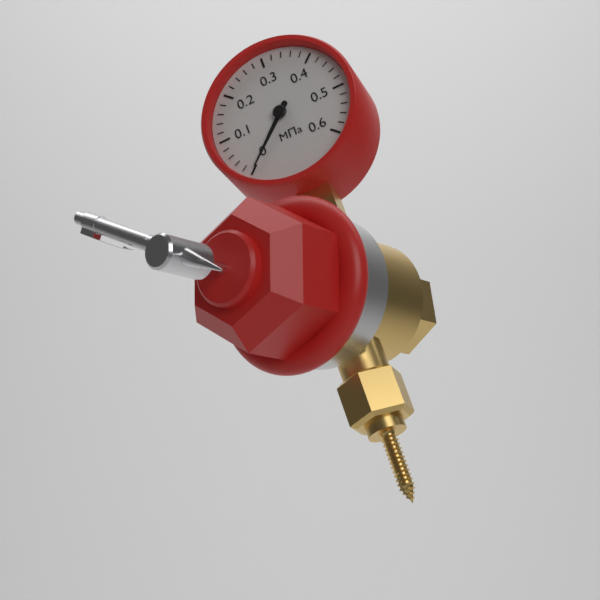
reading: 0.00 МПа
